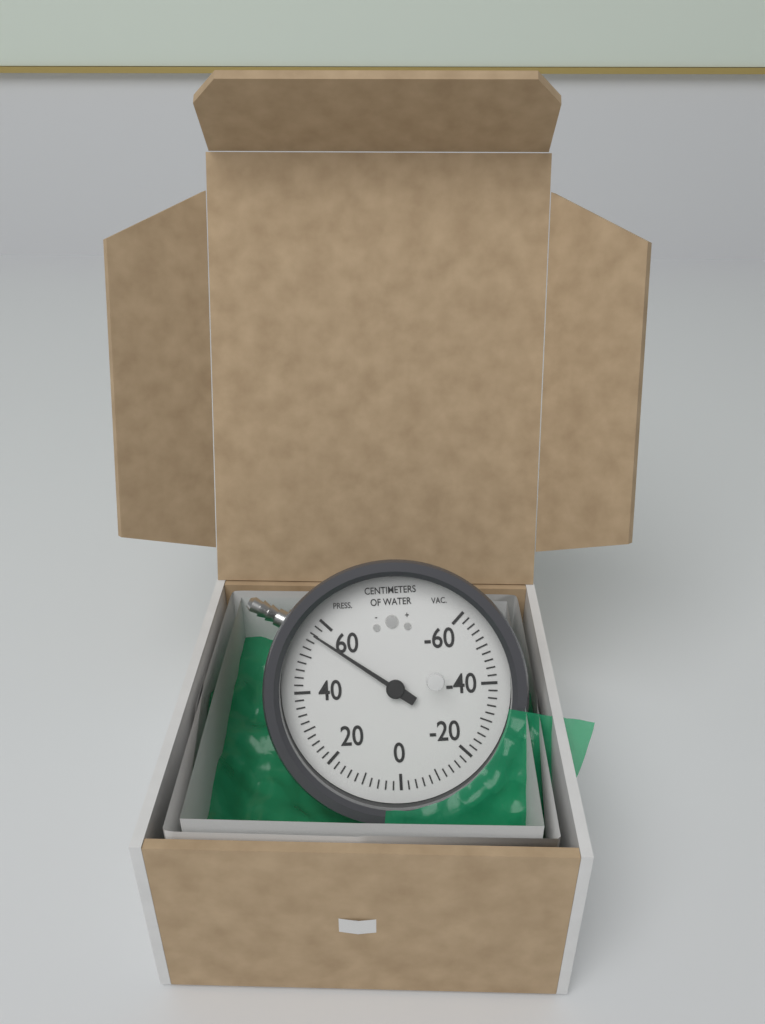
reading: 56 cmH2O
